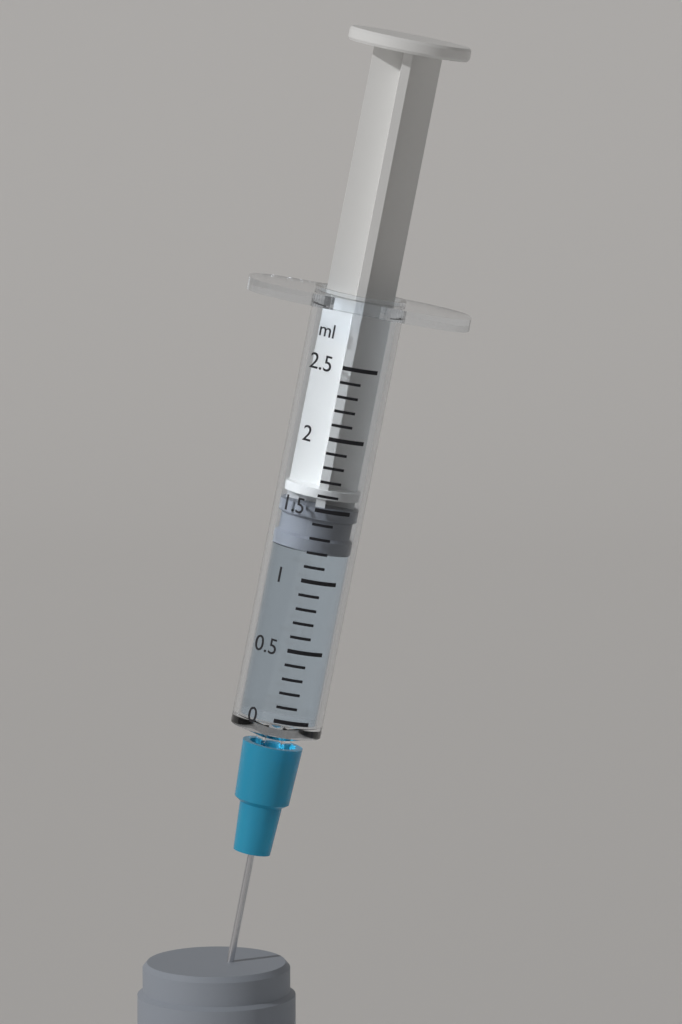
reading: 1.2 ml
